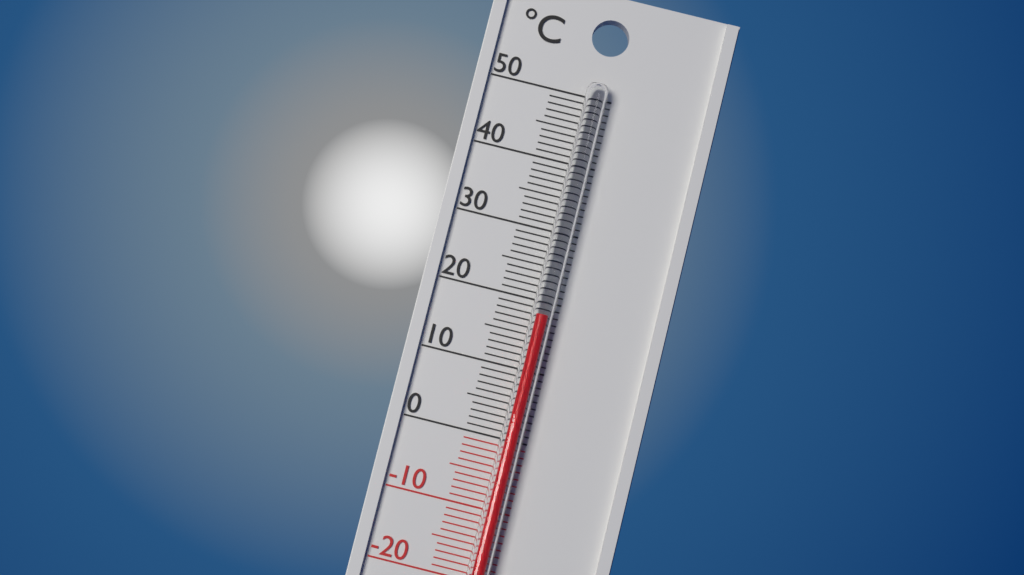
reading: 18 °C
